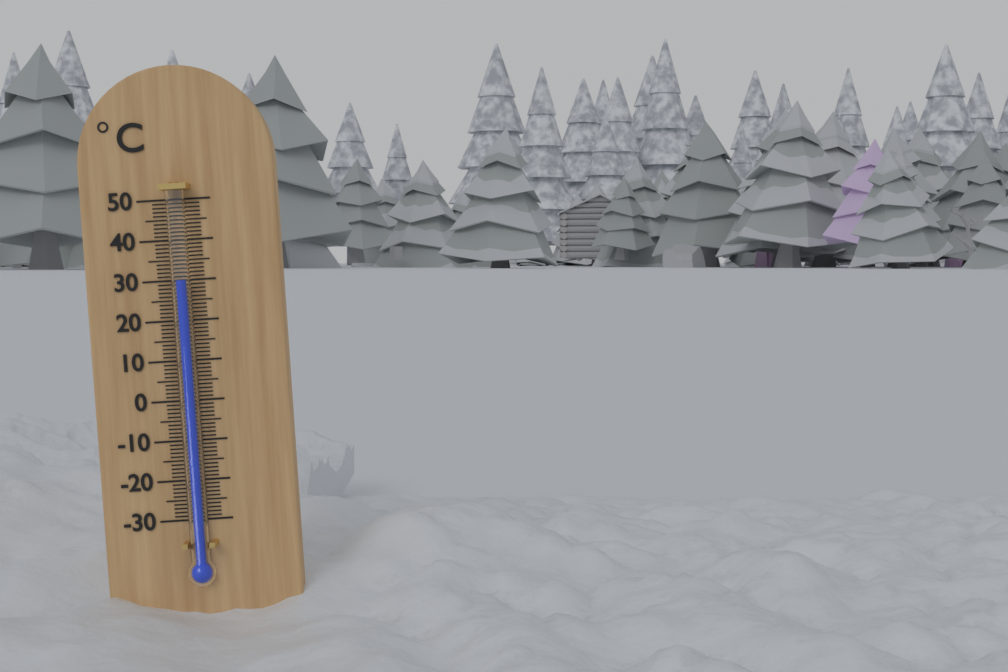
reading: 30 °C
